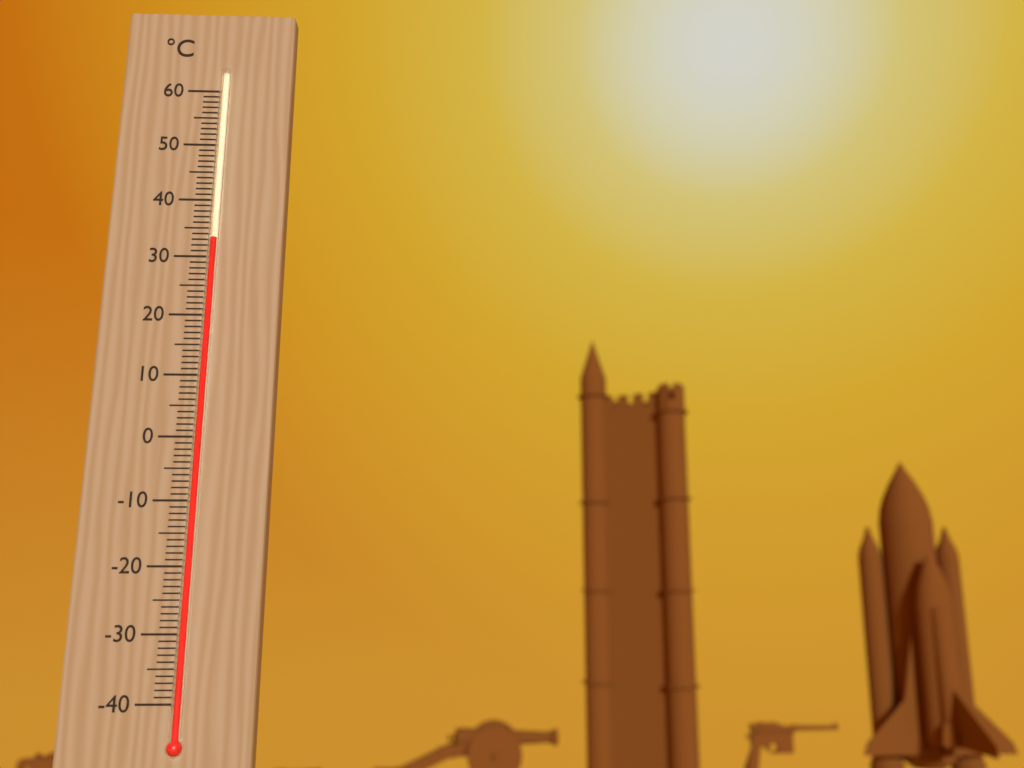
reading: 33 °C
